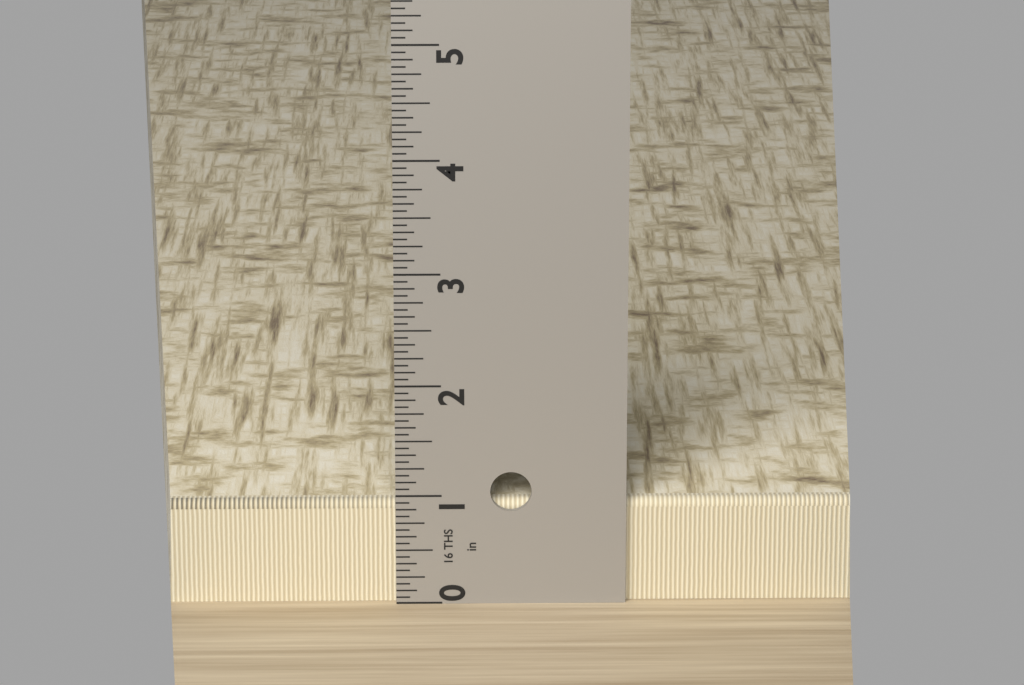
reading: 0.9375 in
